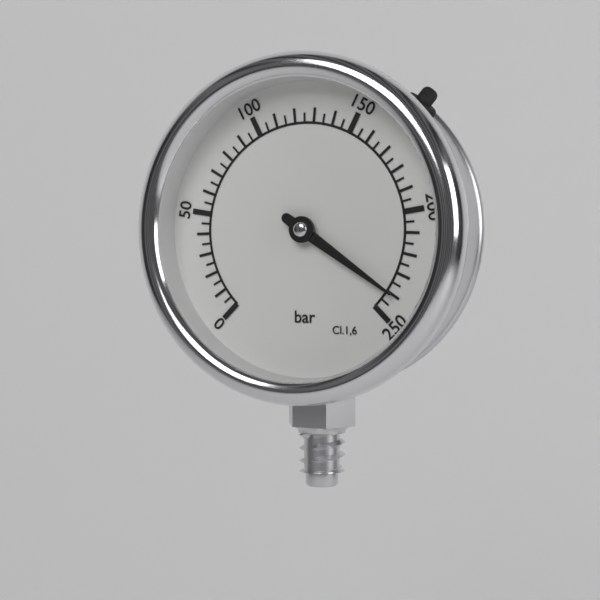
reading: 240 bar
